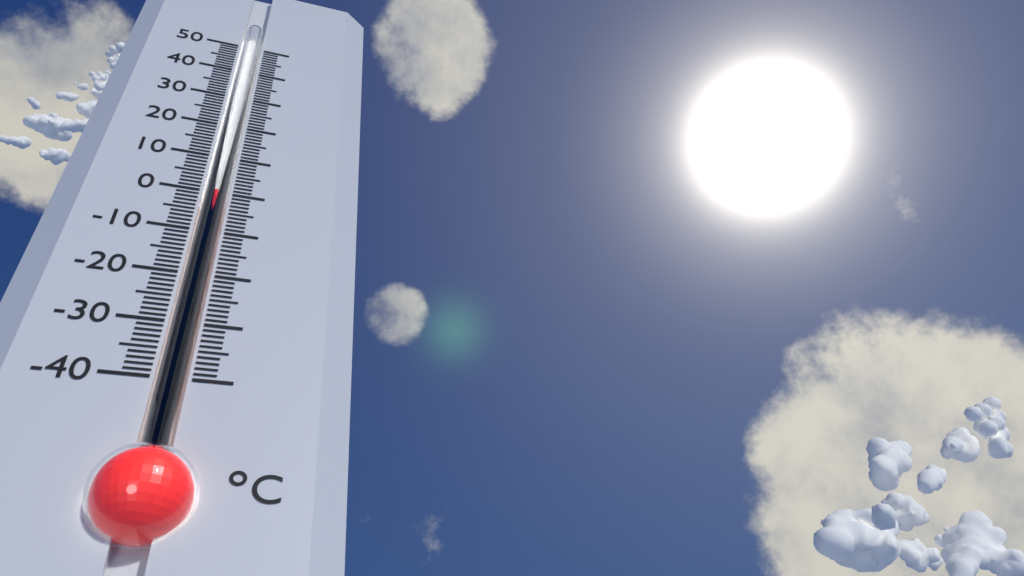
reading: 0 °C
